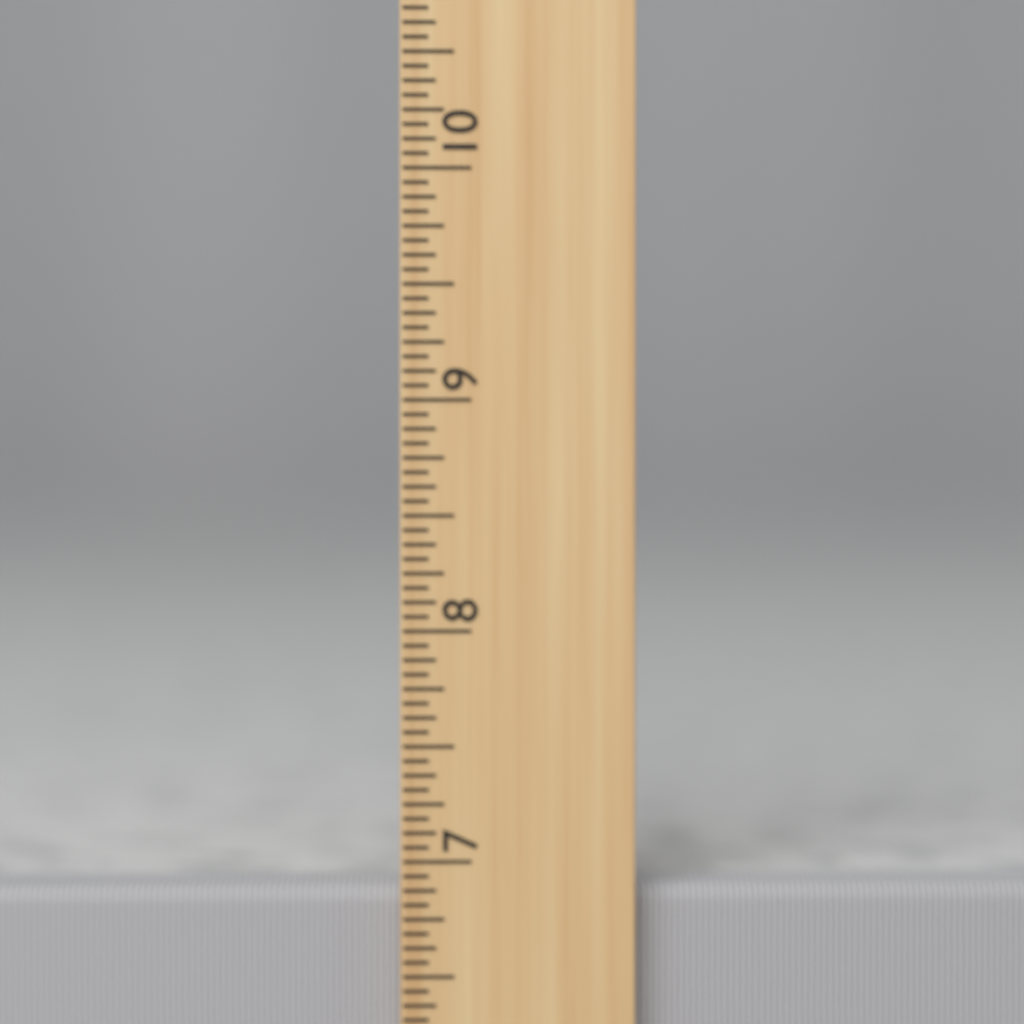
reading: 6.8750 inch
